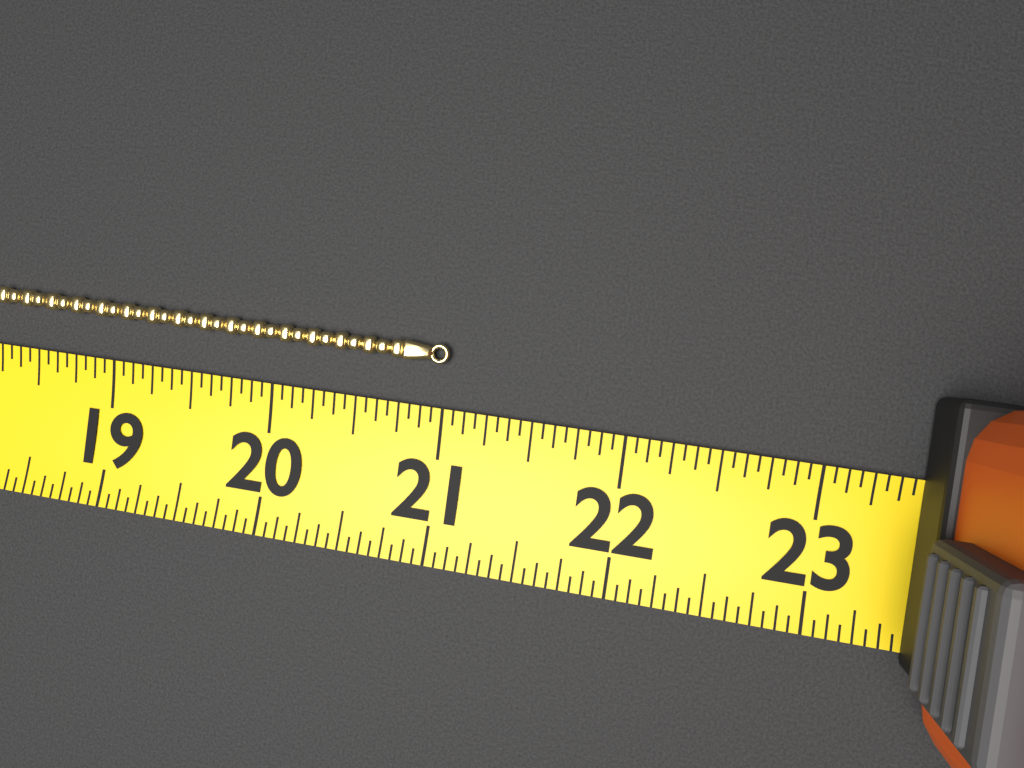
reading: 21.0000 (no unit)
